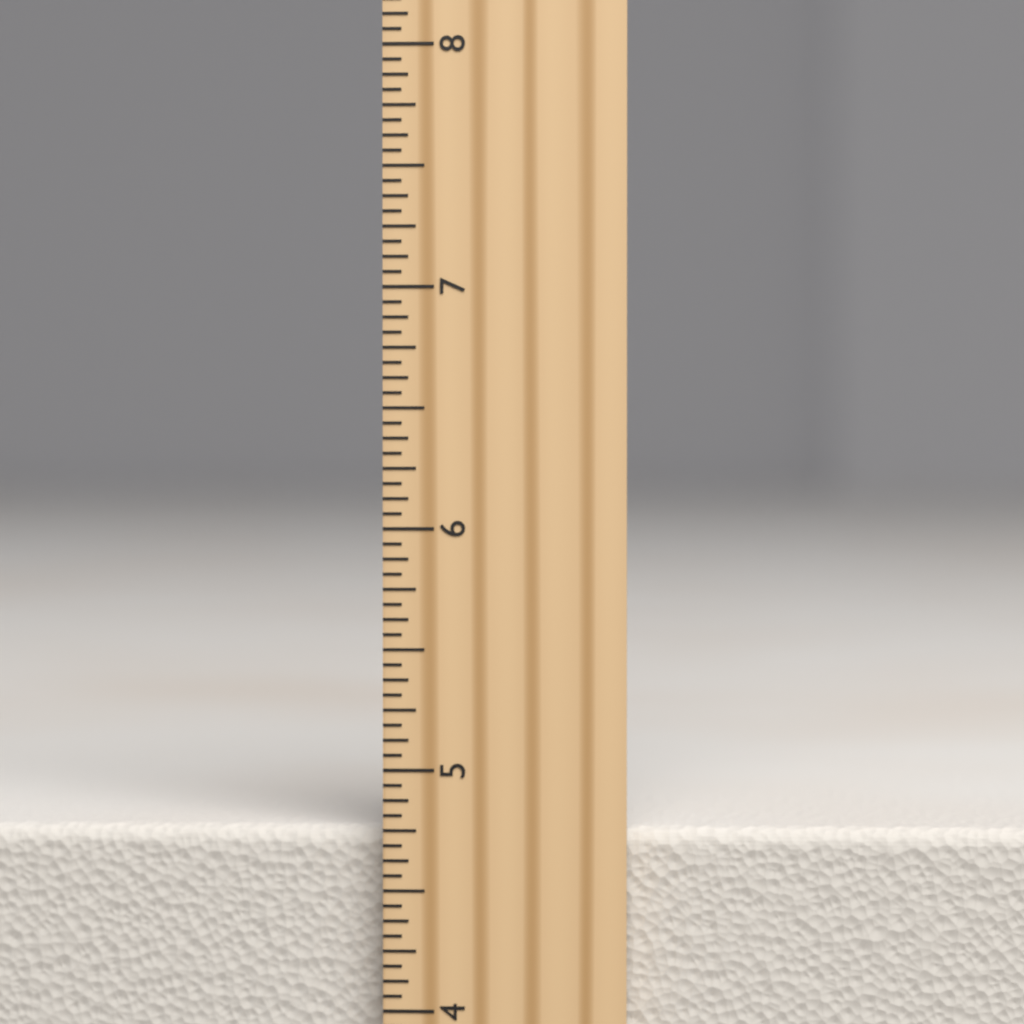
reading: 4.7500 inch
